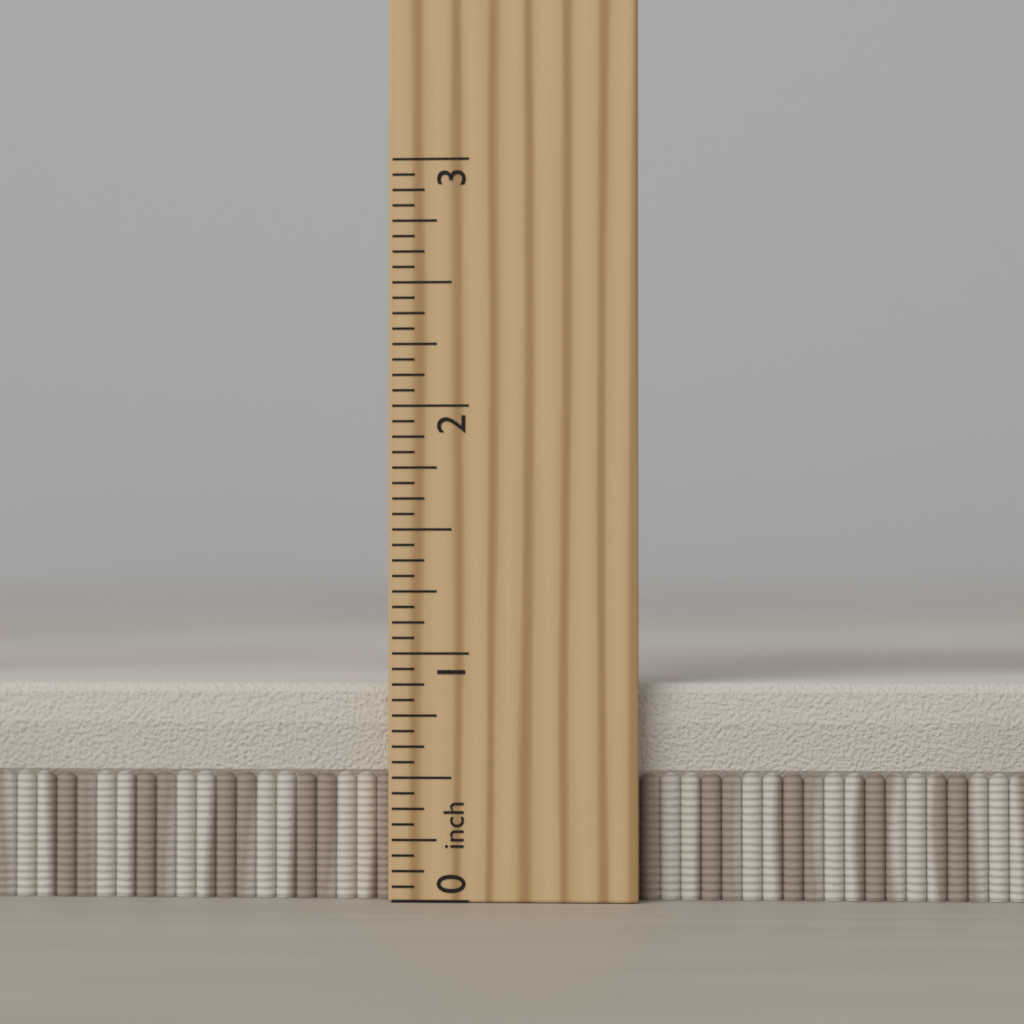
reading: 0.8750 inch
